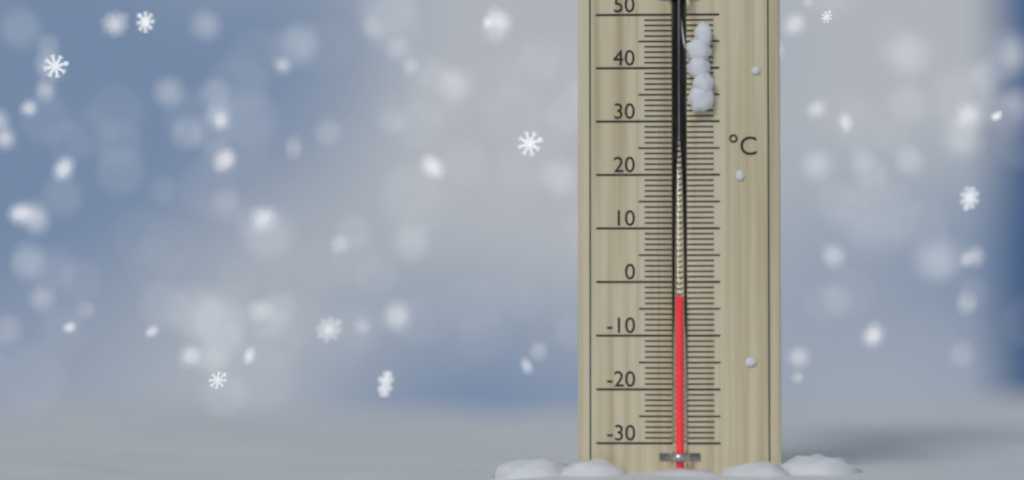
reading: -3 °C
